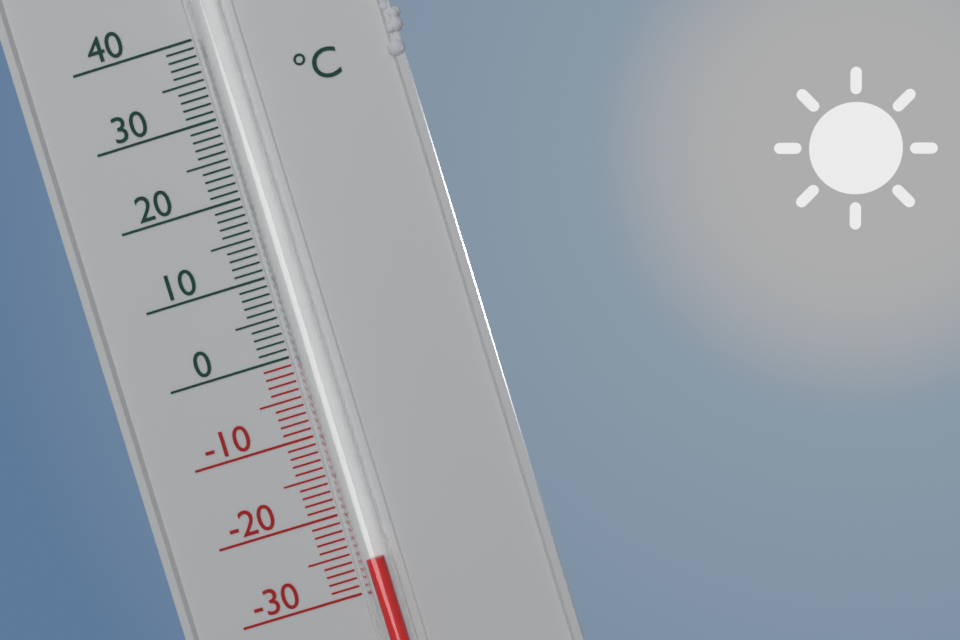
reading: -26 °C
